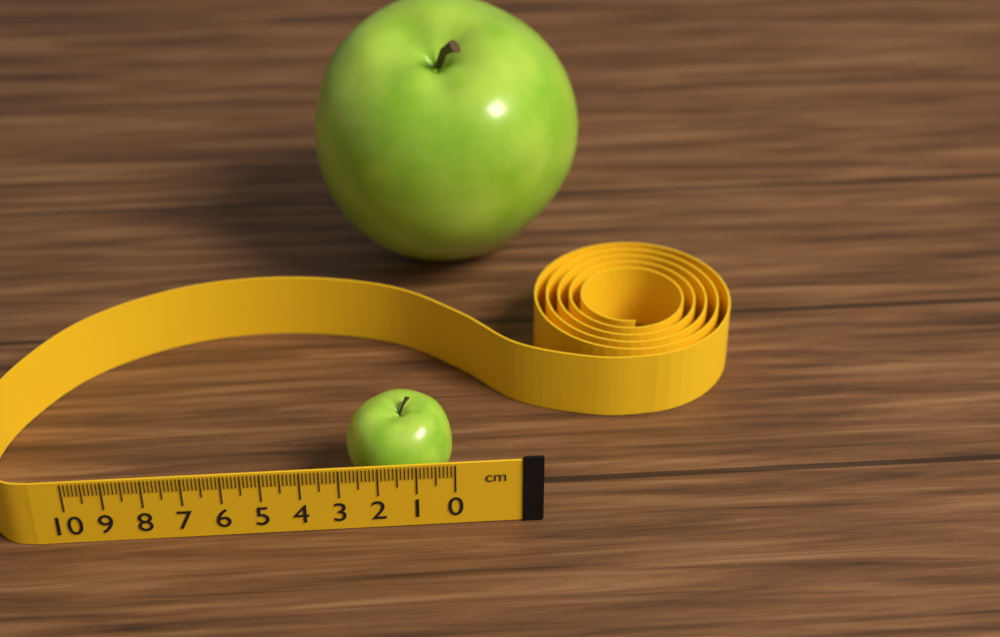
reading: 2.8 cm
